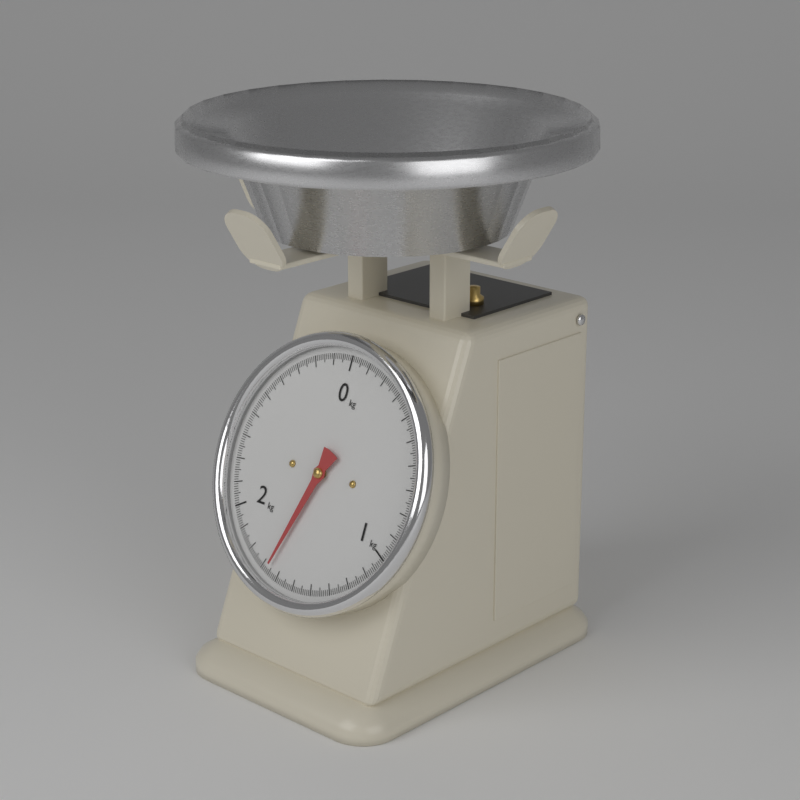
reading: 1.66 kg
